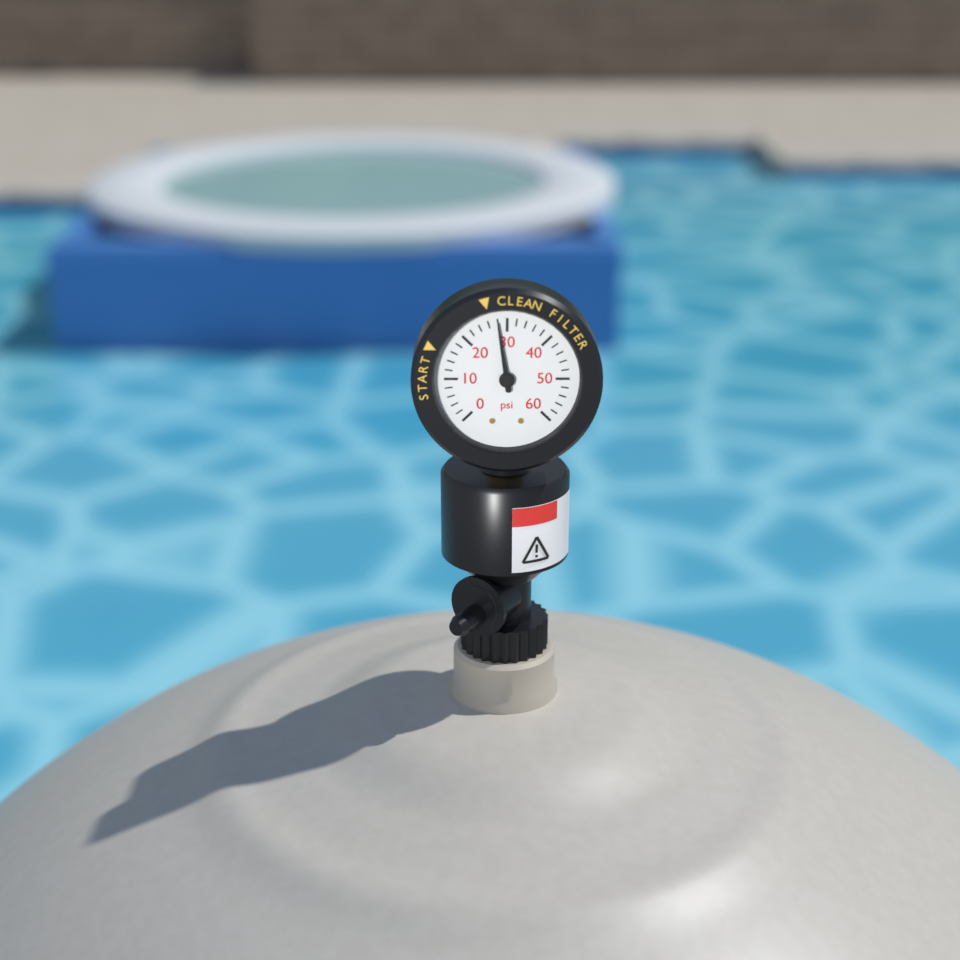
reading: 28 psi
